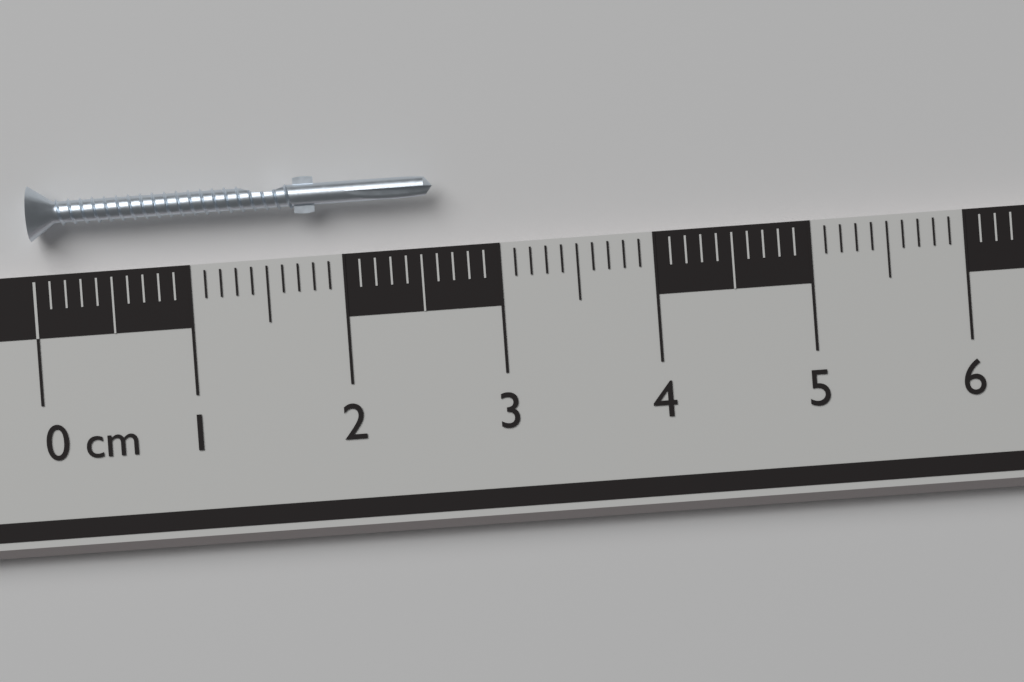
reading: 2.6 cm
